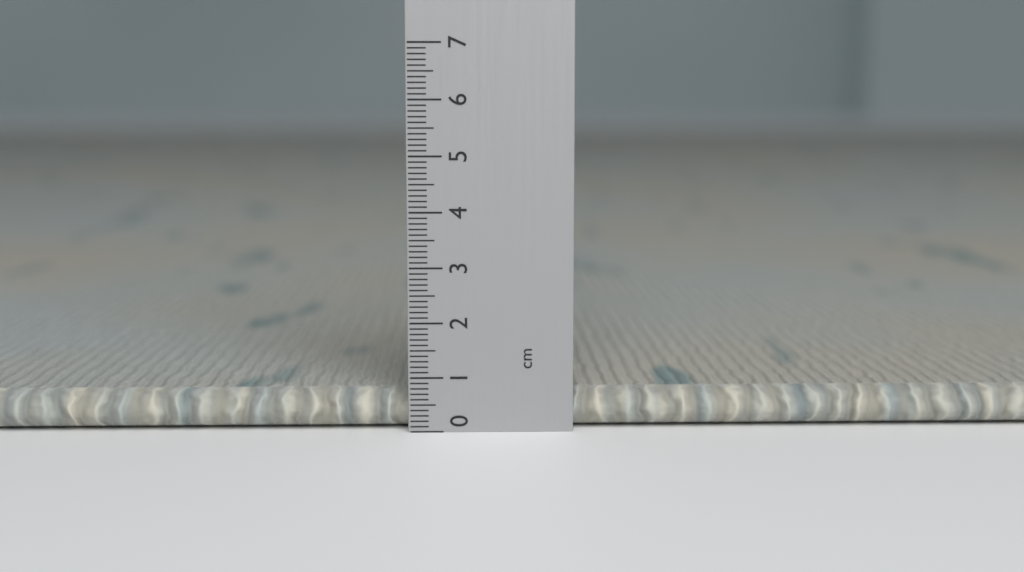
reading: 0.7 cm
